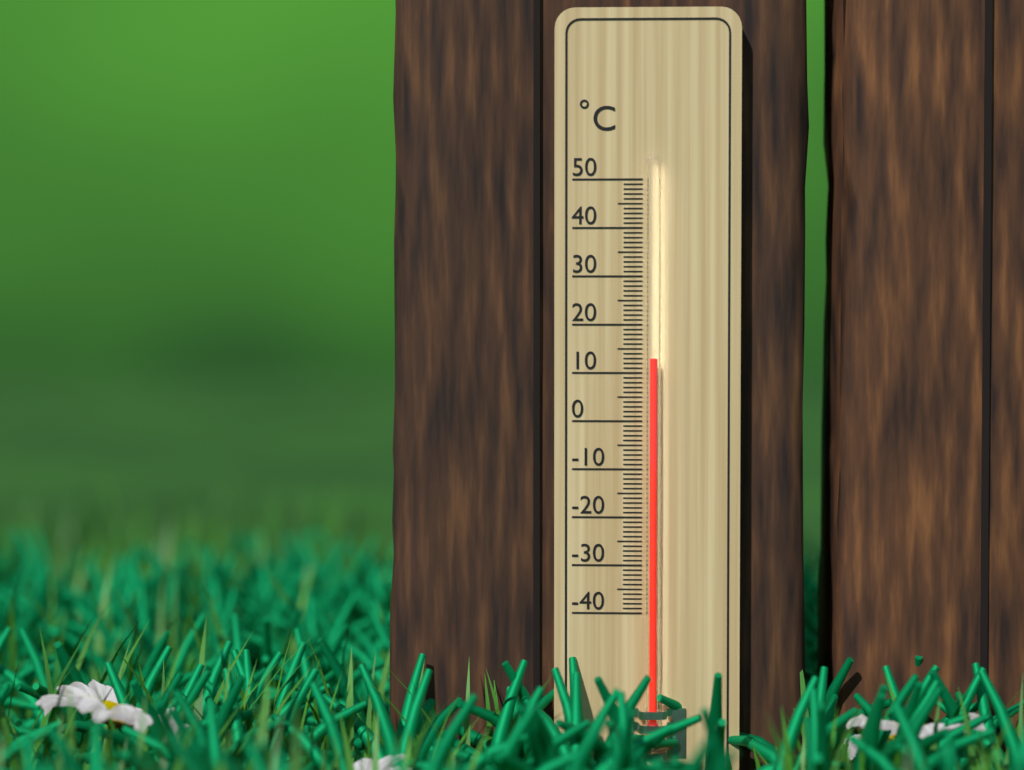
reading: 13 °C
